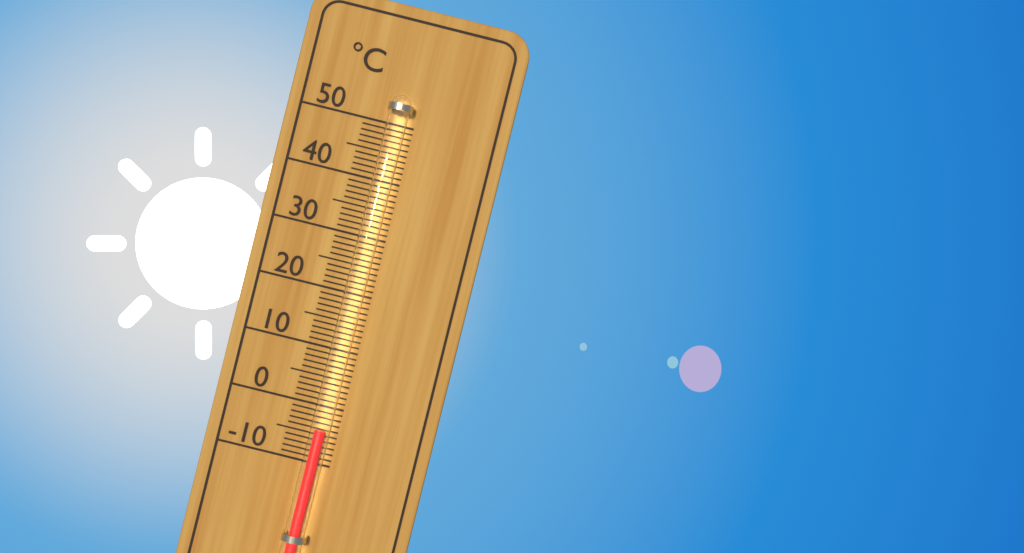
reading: -4 °C
